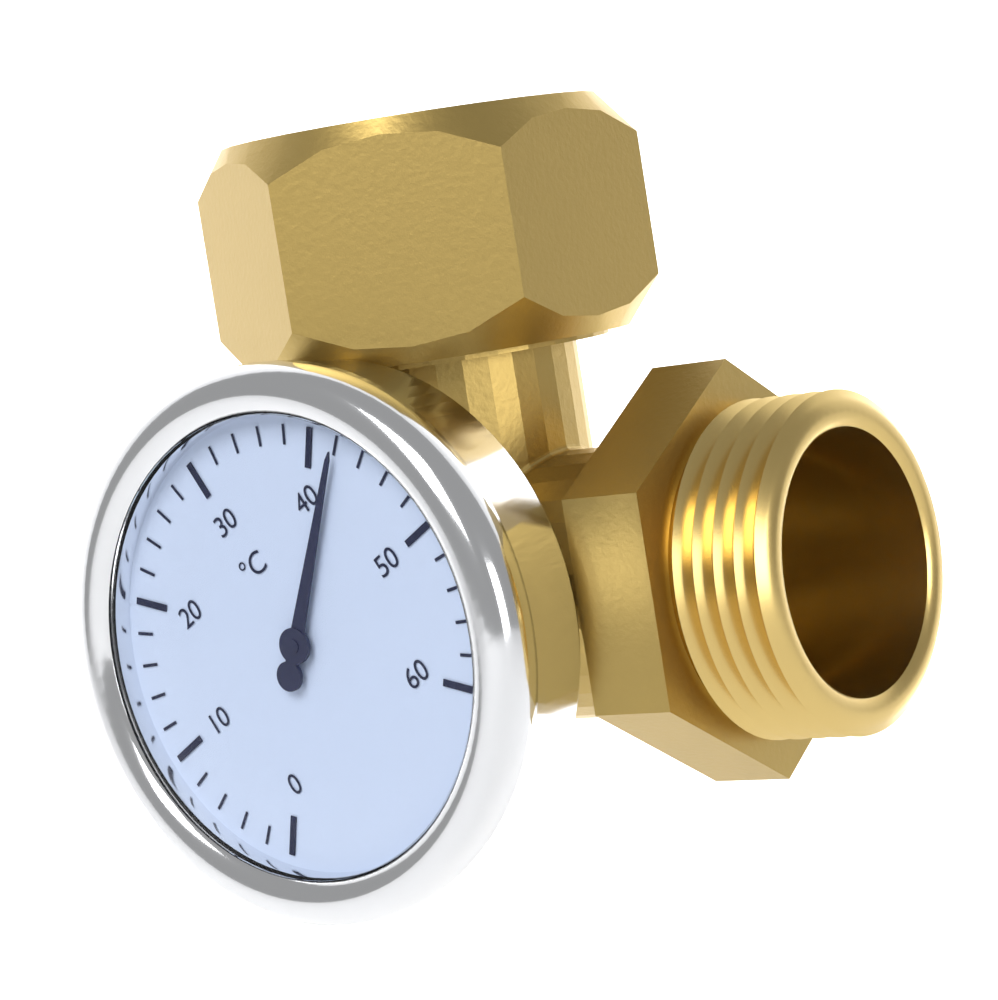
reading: 42 °C
